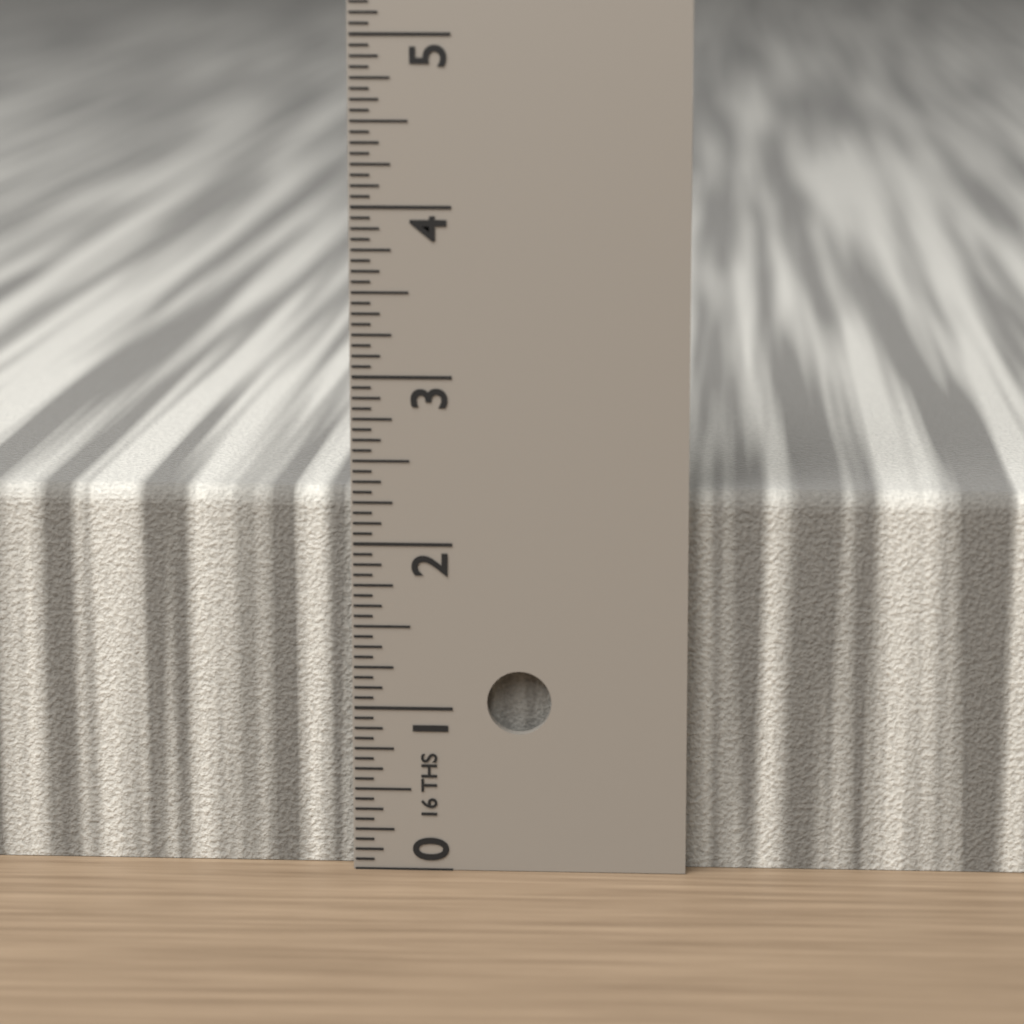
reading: 2.3125 in
